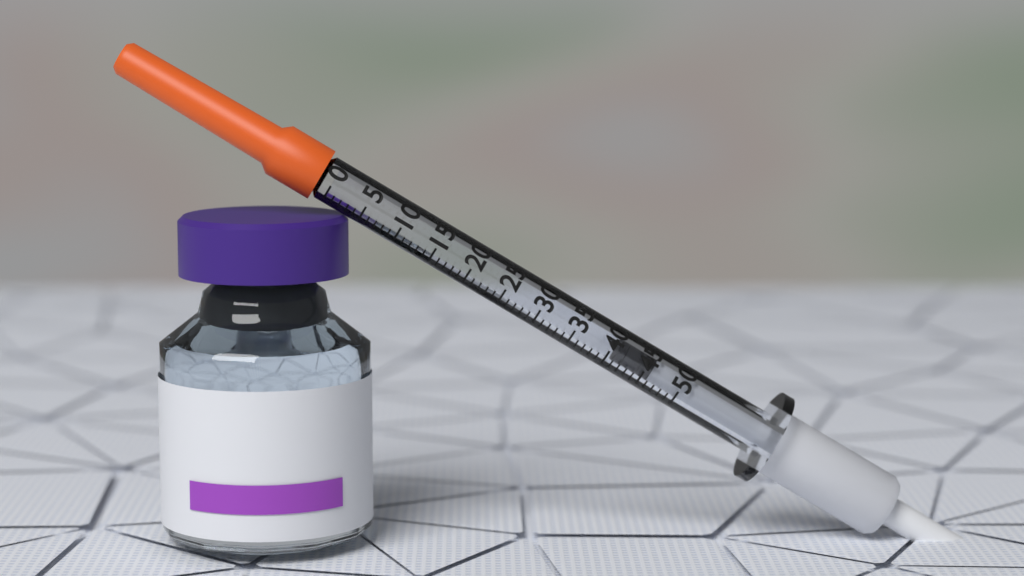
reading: 41 (no unit)
